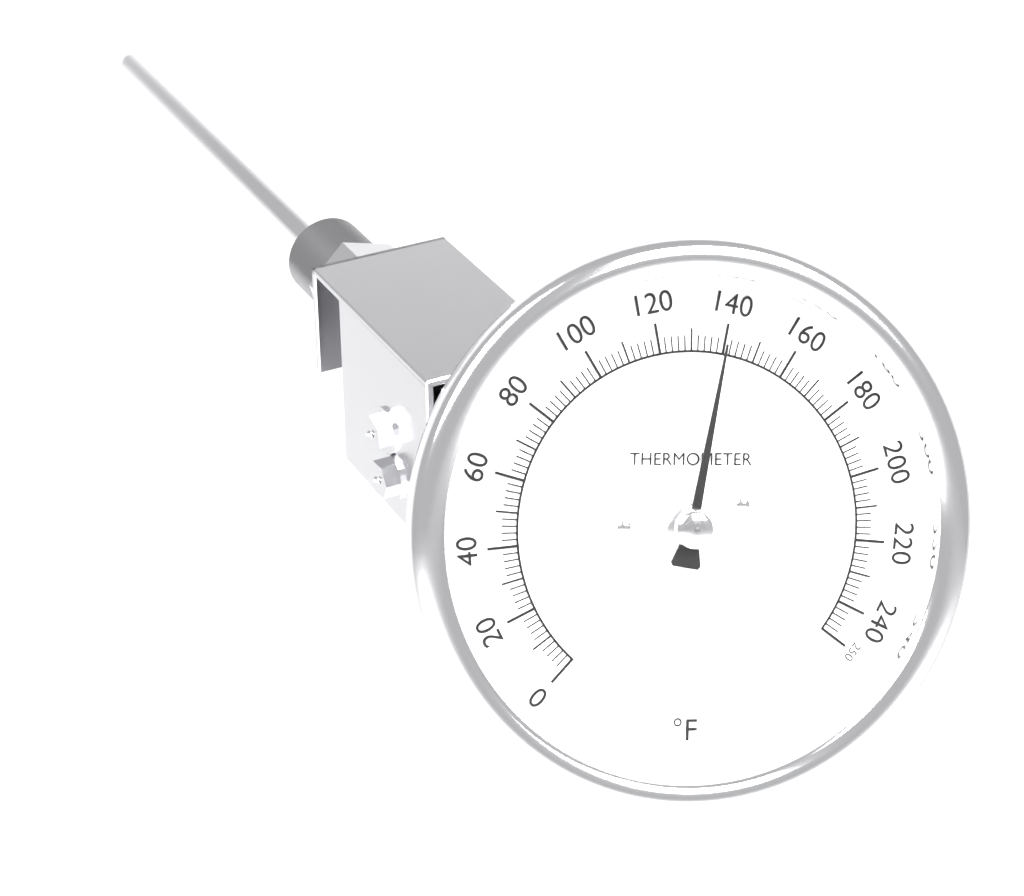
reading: 140 °F
